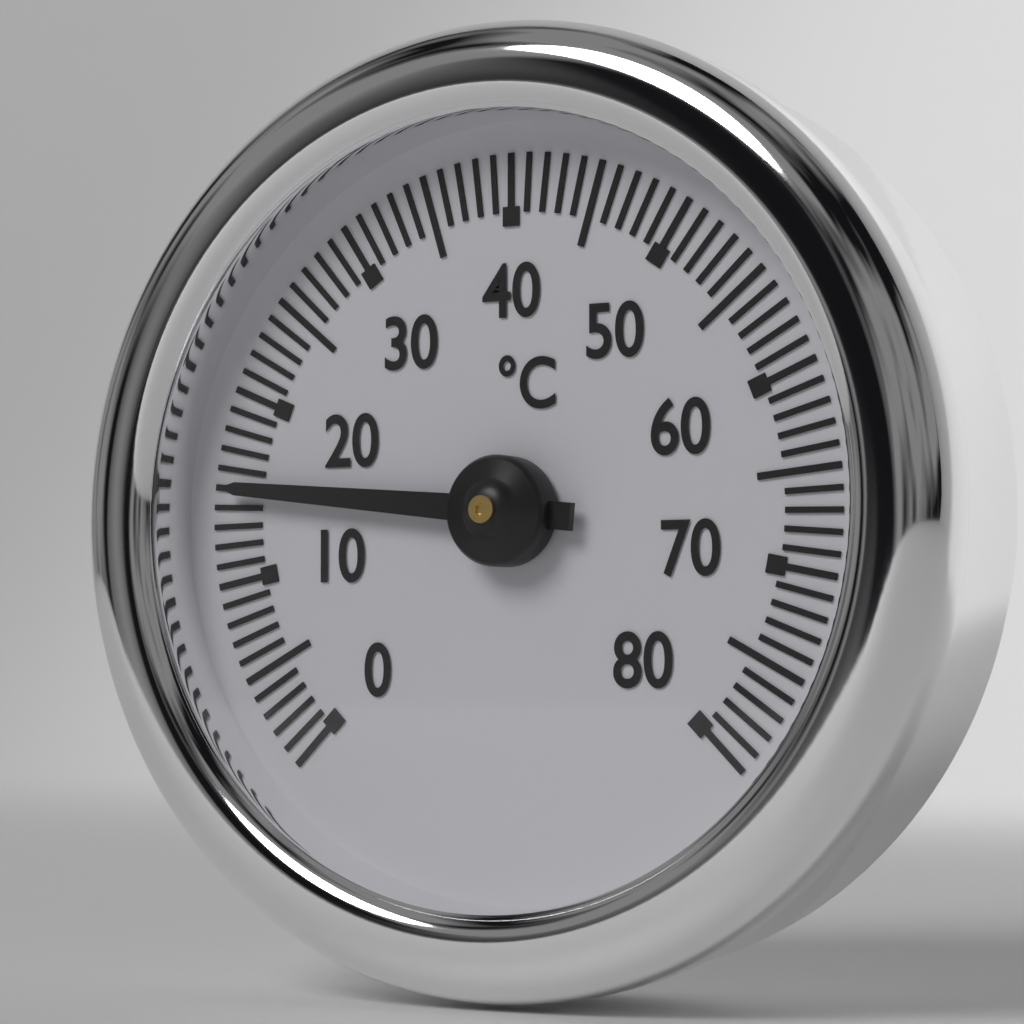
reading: 15 °C
